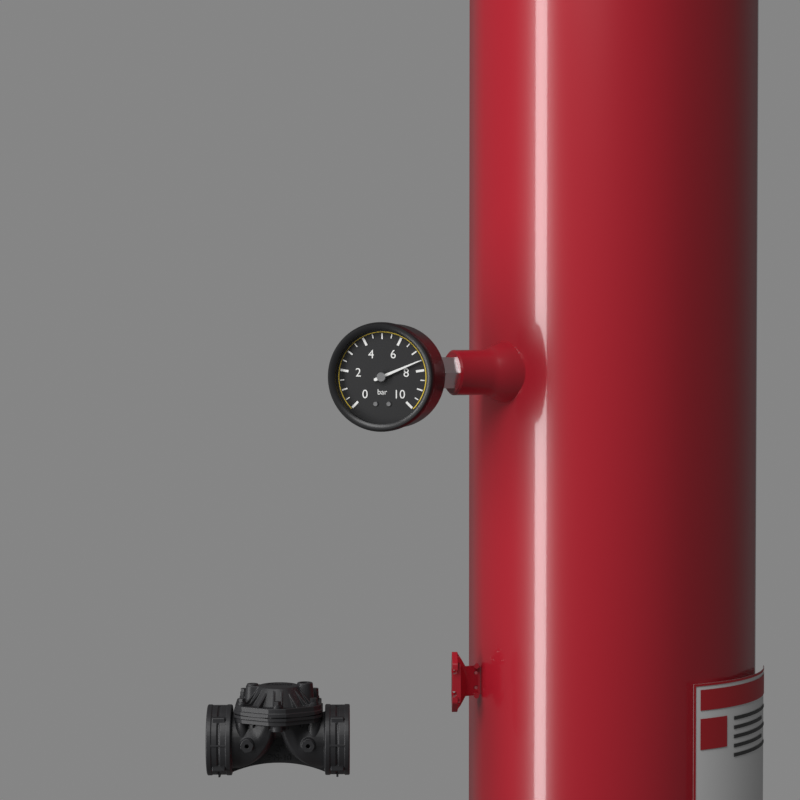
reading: 7.5 bar
